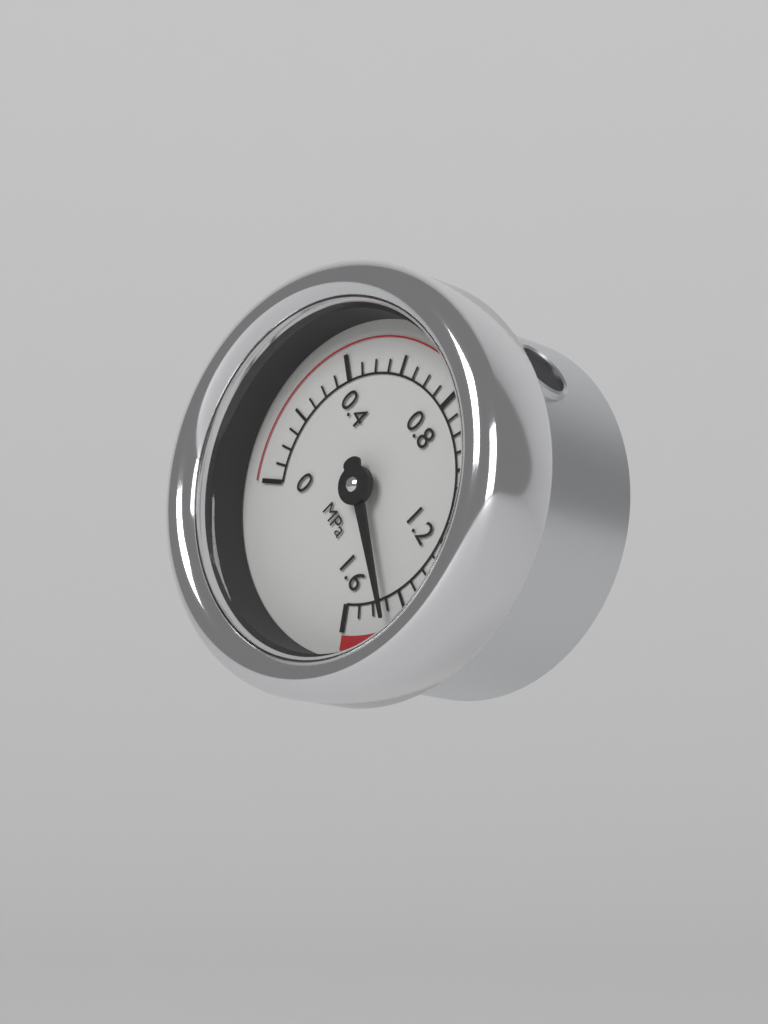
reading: 1.45 MPa
